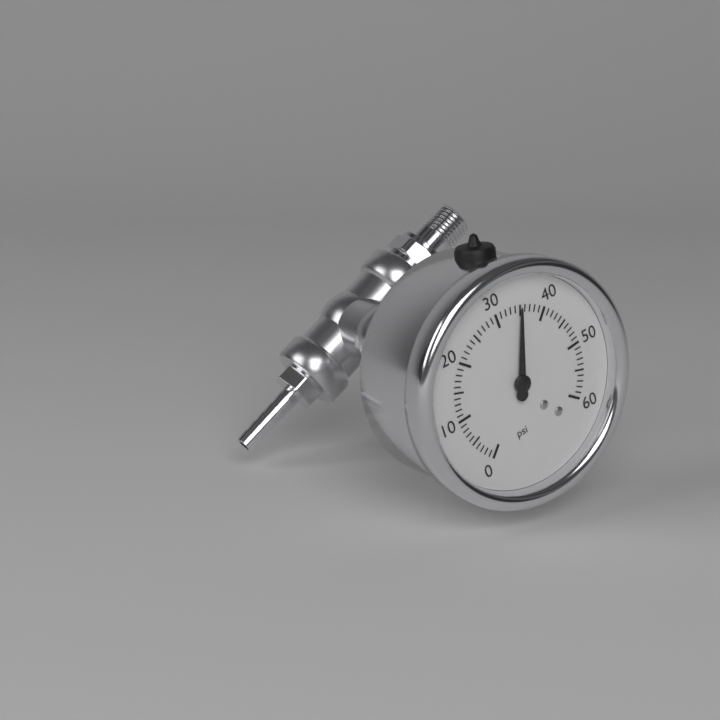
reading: 35 psi
